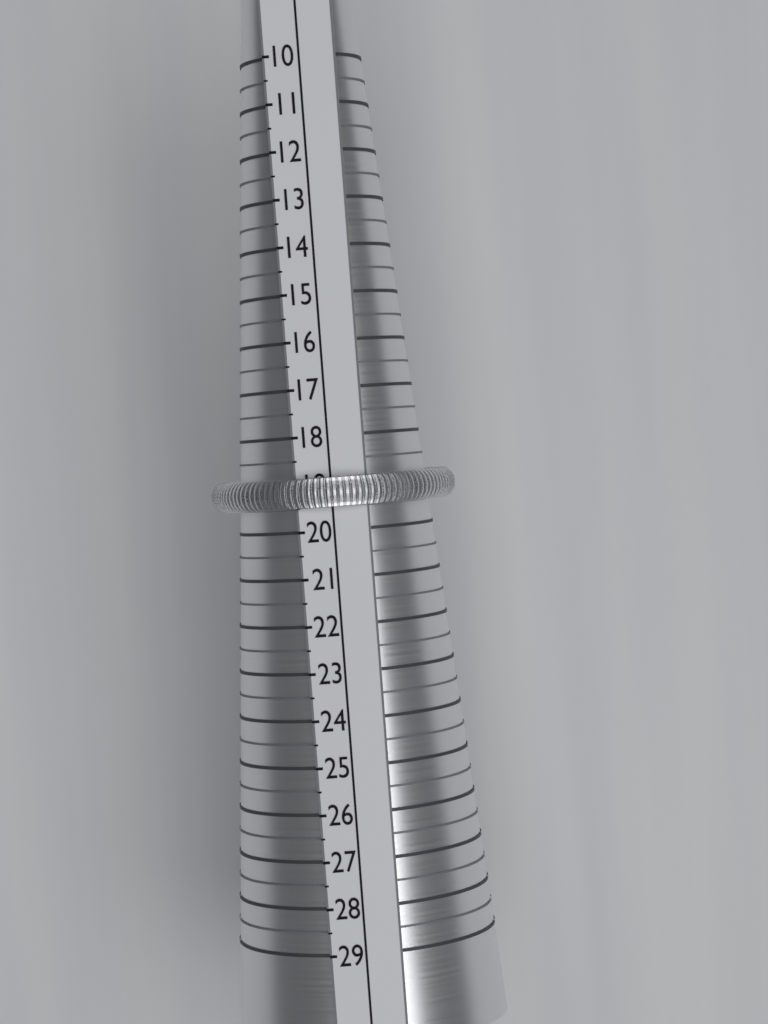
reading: 19.5 (no unit)
